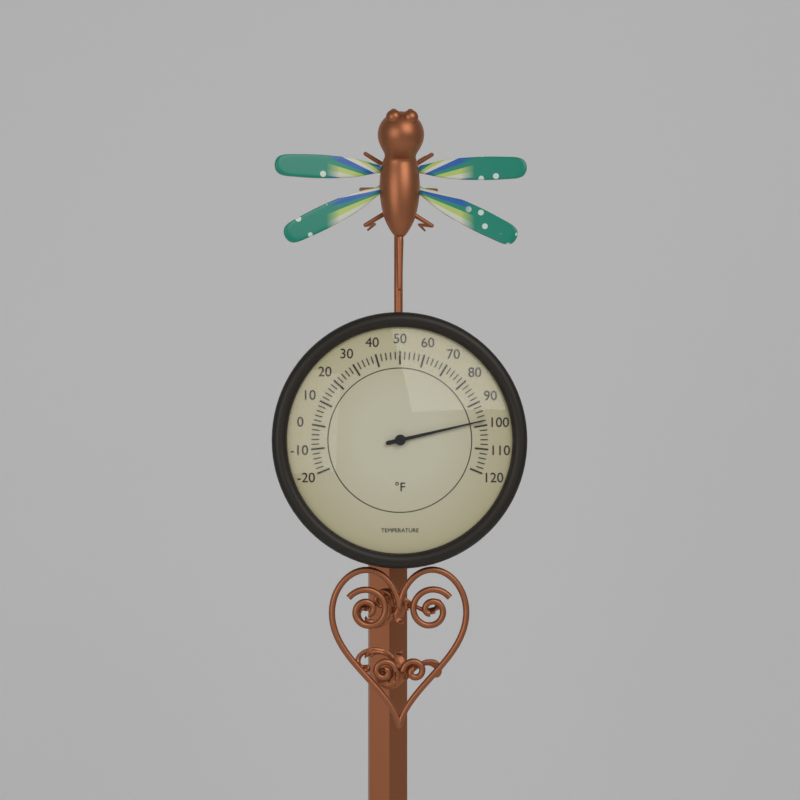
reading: 98 °F
